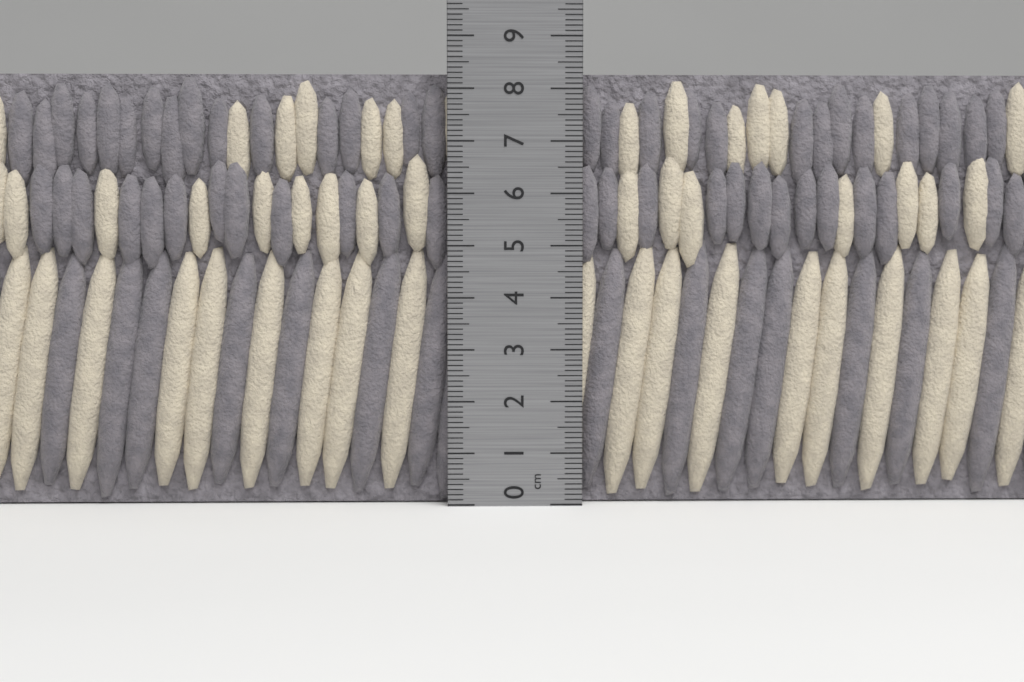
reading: 8.3 cm
